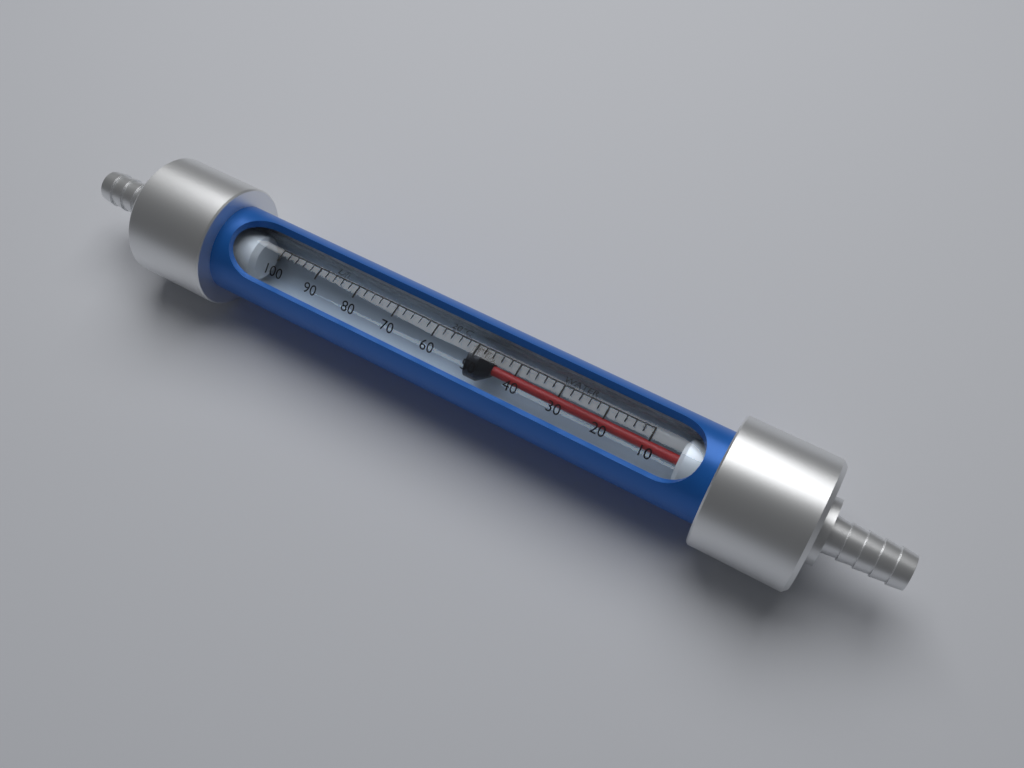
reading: 52 L/h
